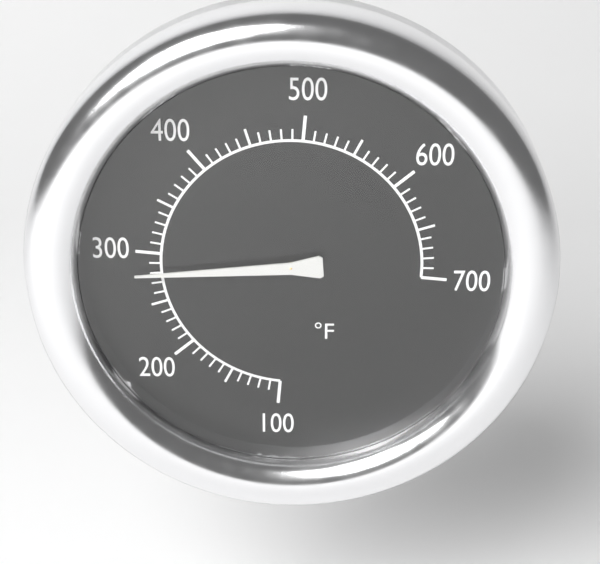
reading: 280 °F
